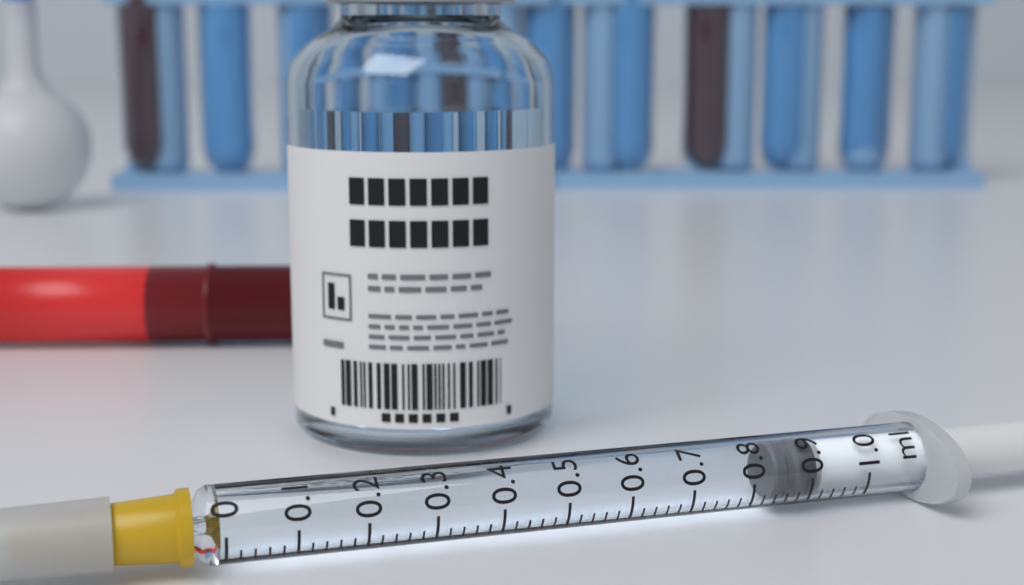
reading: 0.84 ml
